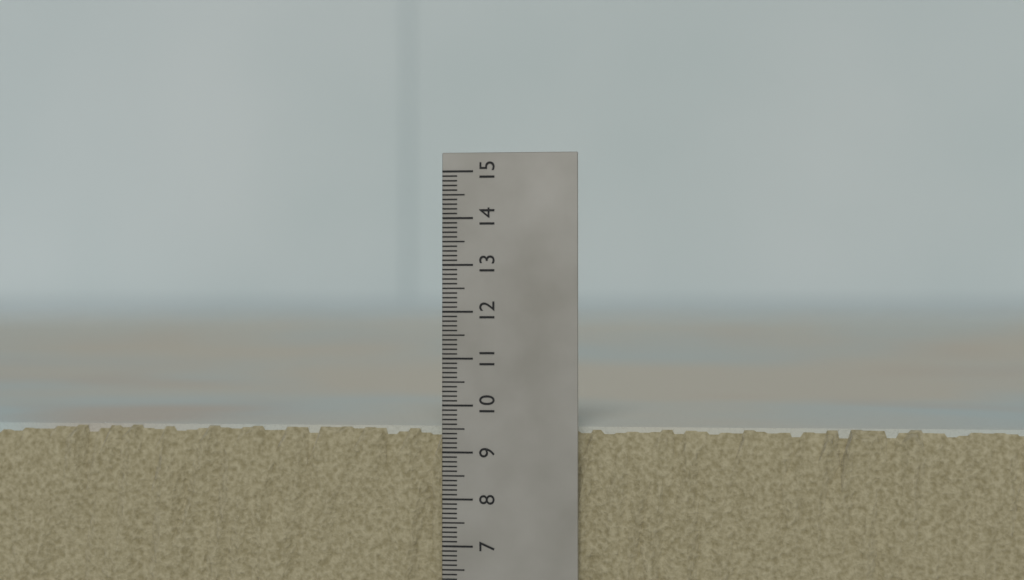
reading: 9.5 (no unit)
